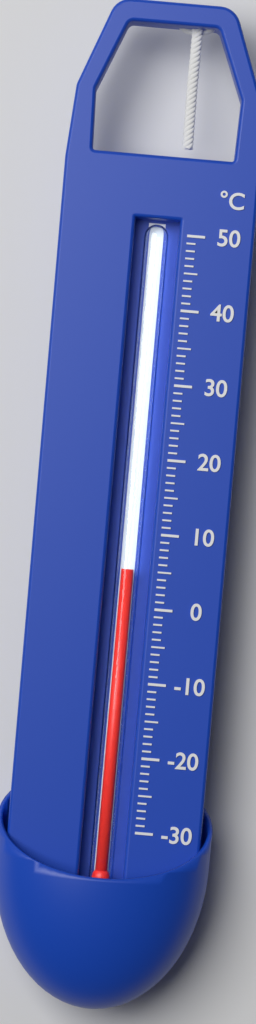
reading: 5 °C
